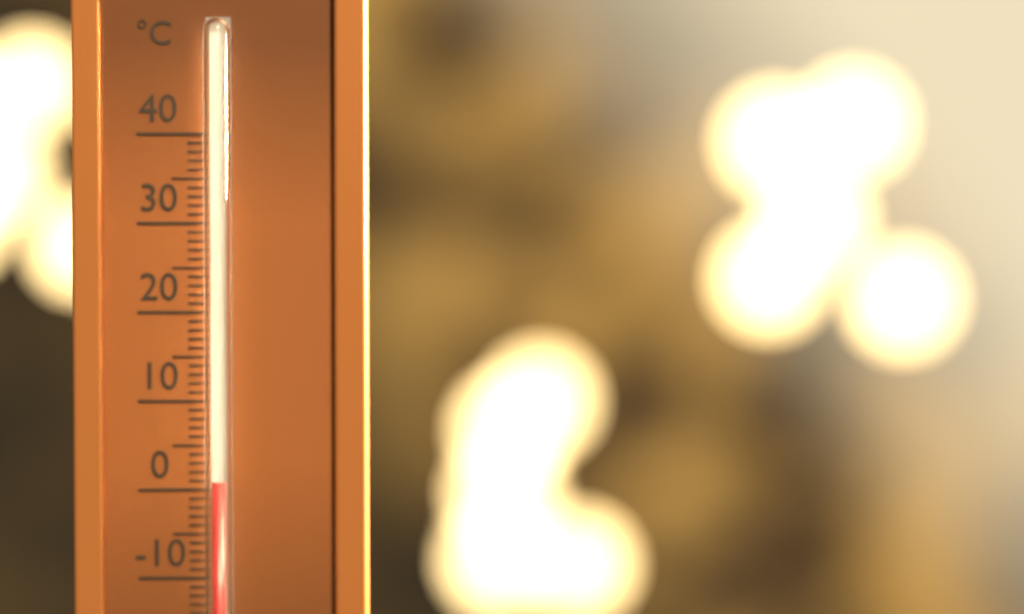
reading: 1 °C
